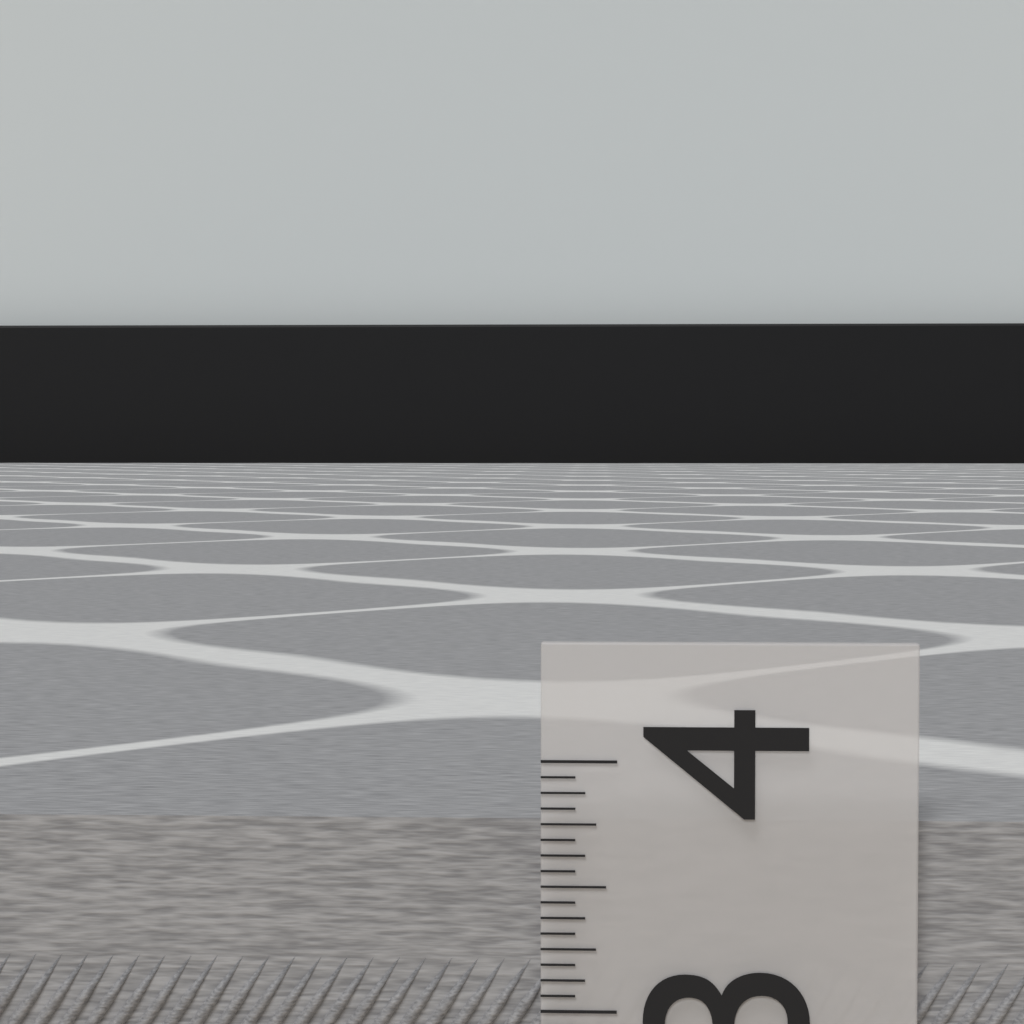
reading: 3.7500 (no unit)
